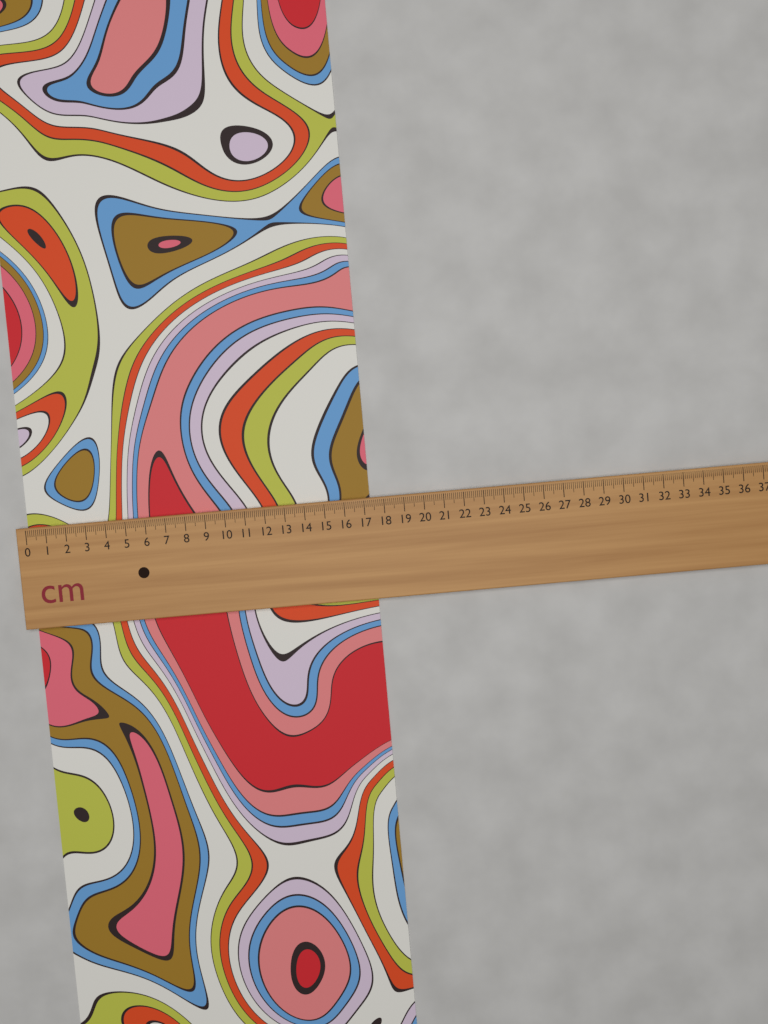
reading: 17.3 cm
